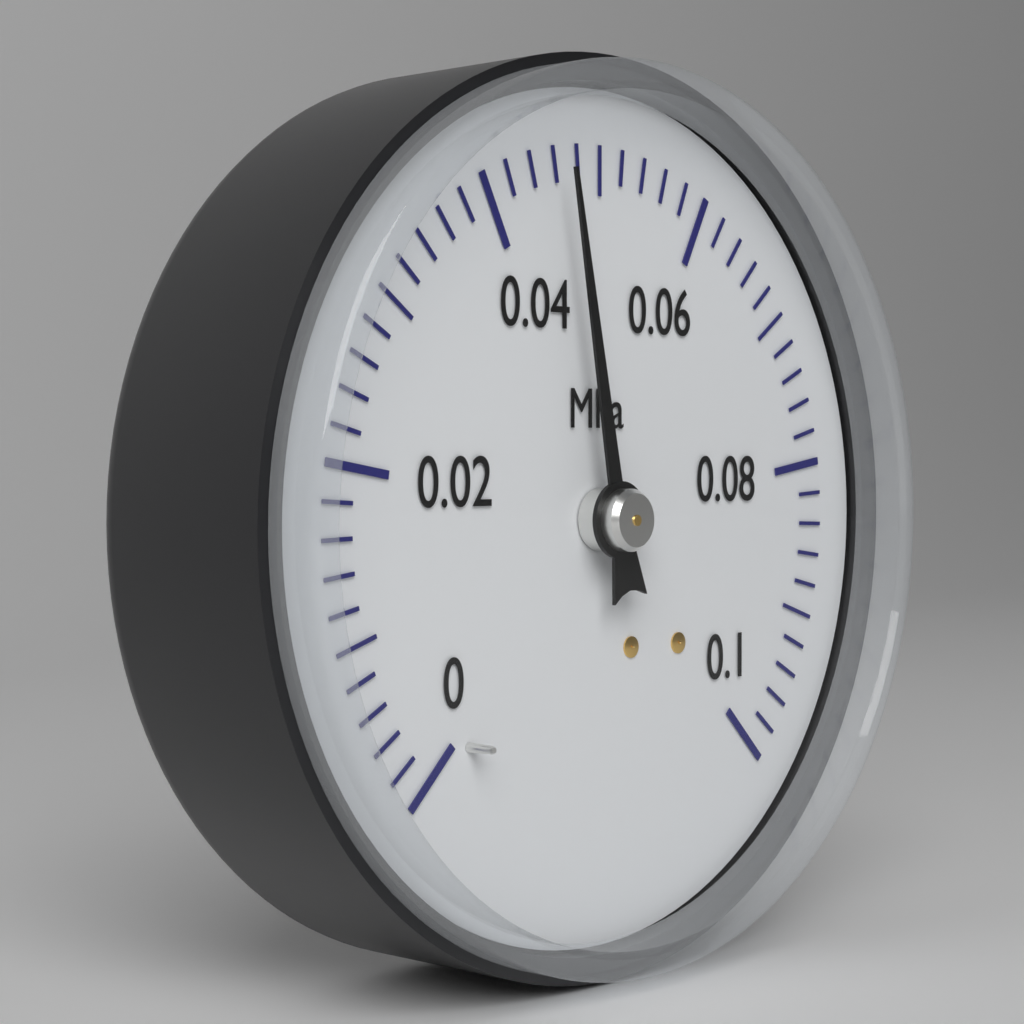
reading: 0.046 MPa
